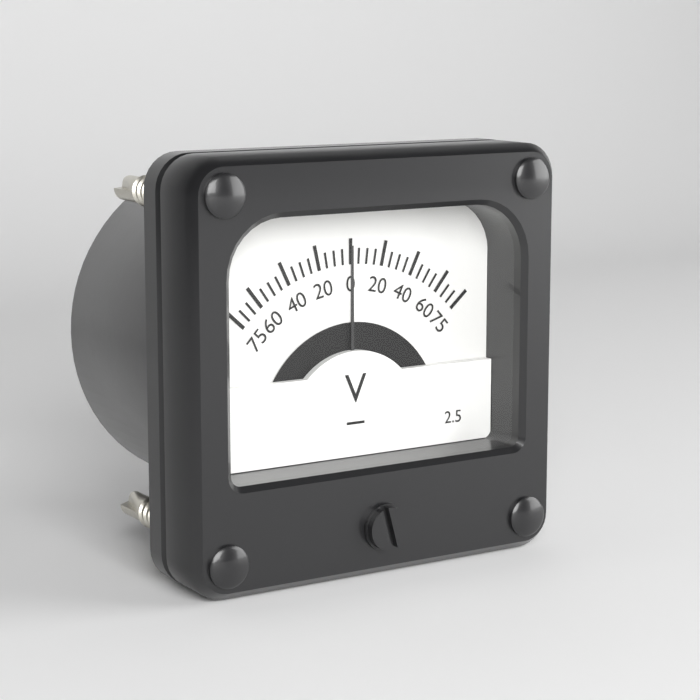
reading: 0 V
